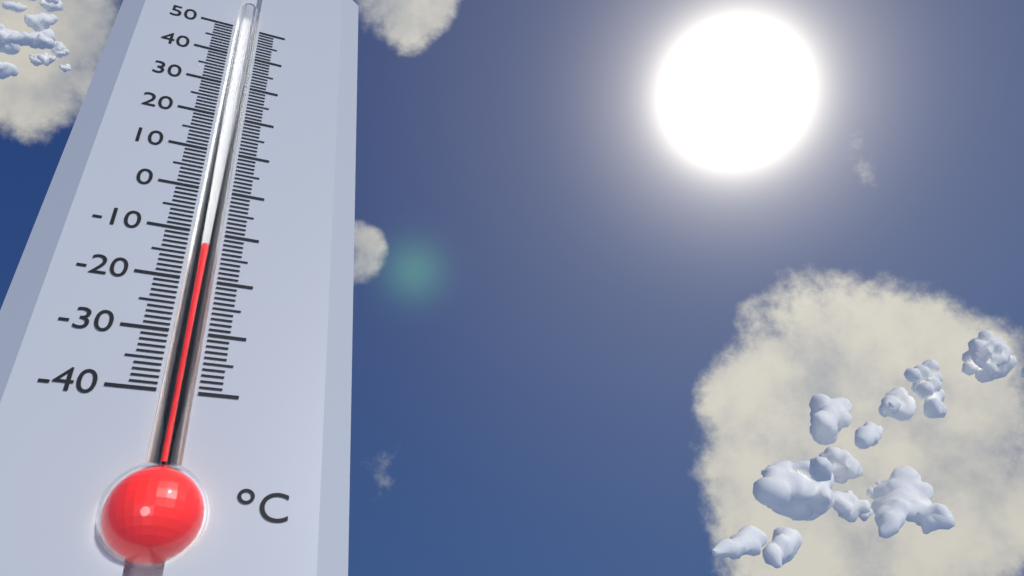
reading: -13 °C
